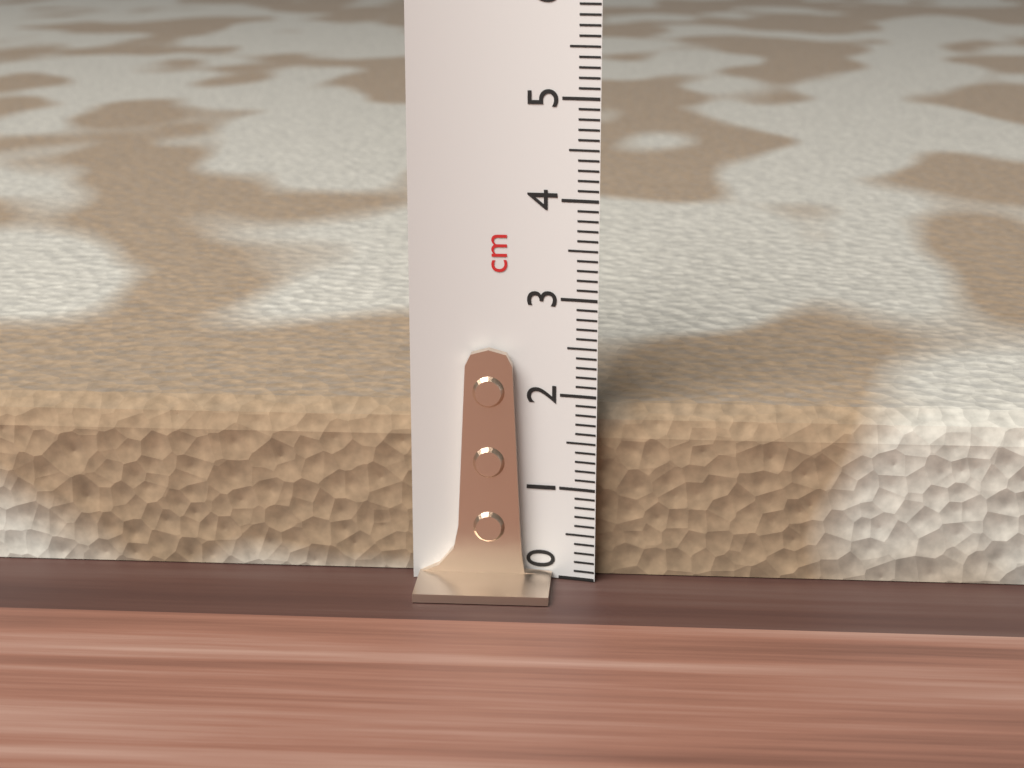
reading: 1.8 cm
